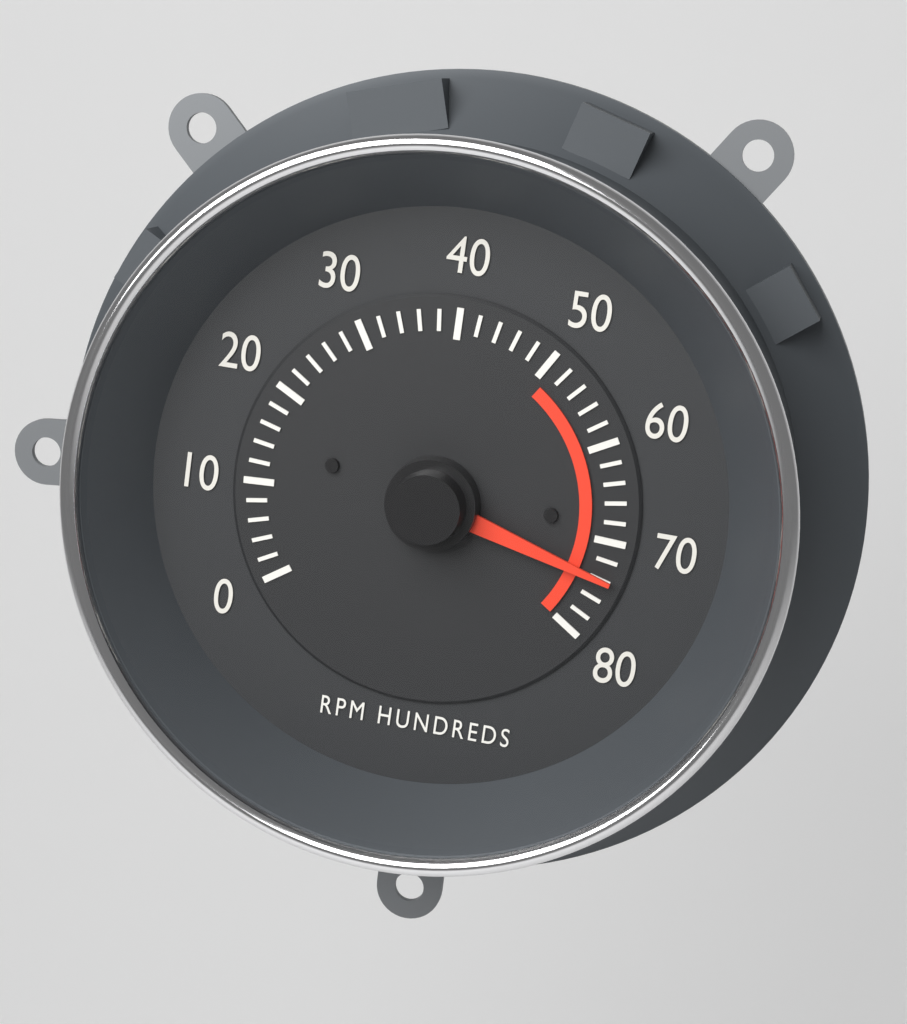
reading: 7400 RPM
